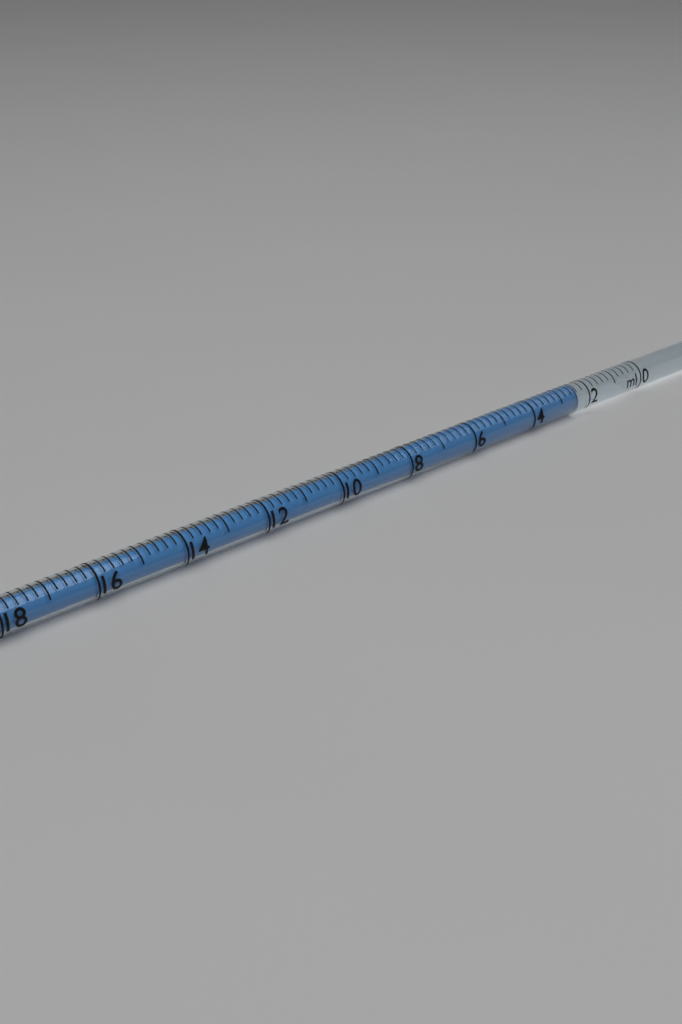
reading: 2.4 ml
